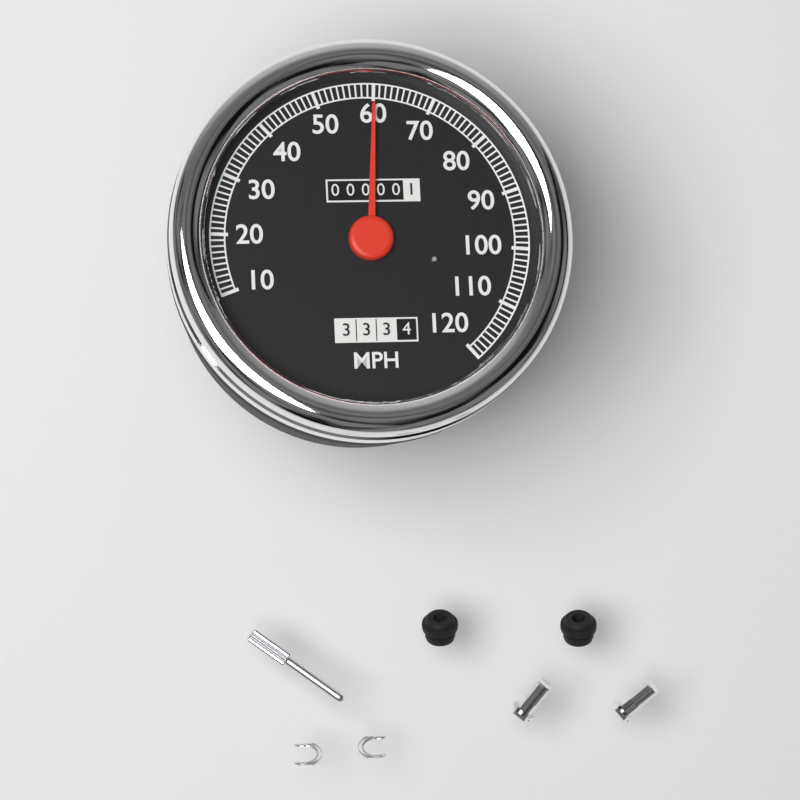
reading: 60 MPH
